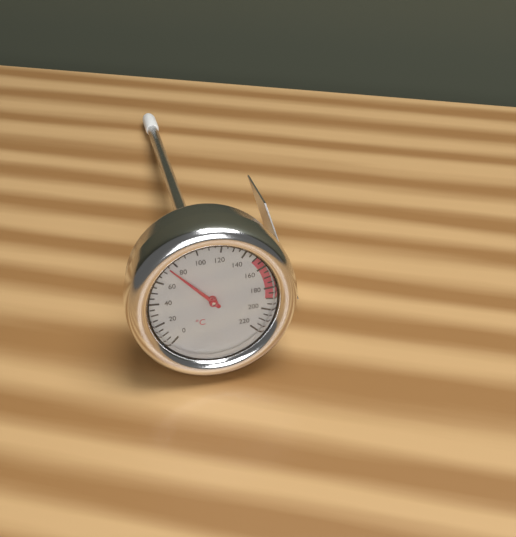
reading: 75 °C
